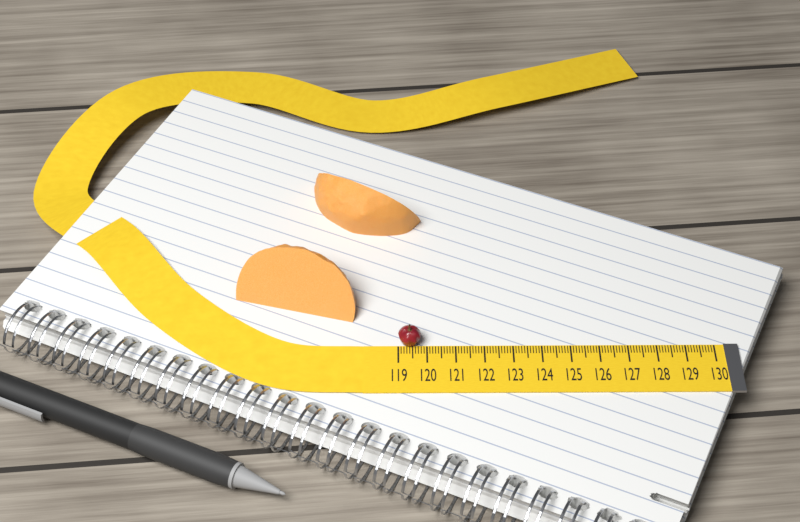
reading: 119.8 (no unit)
